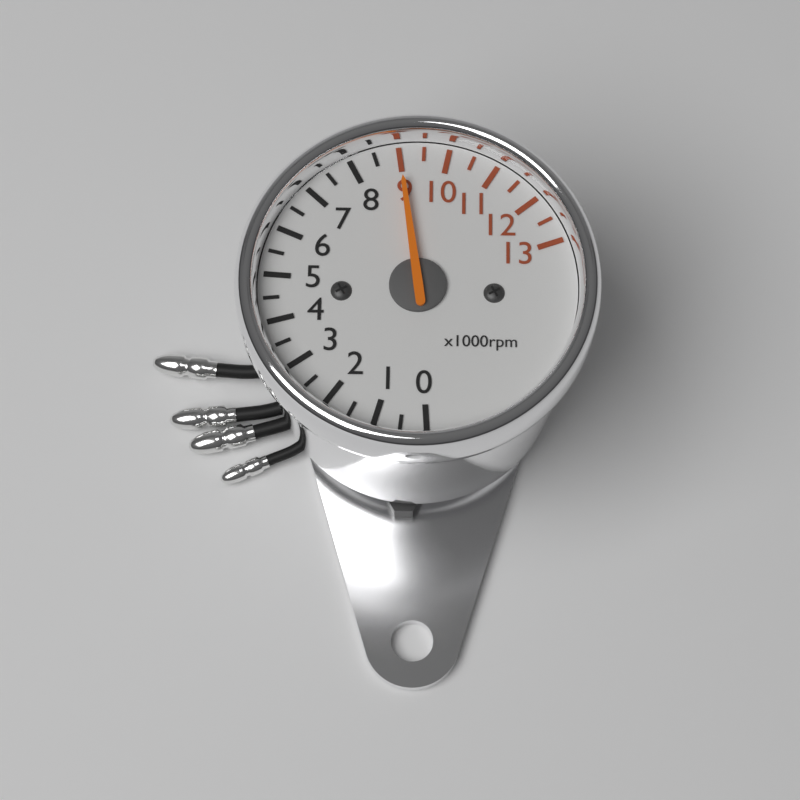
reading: 9000 rpm
